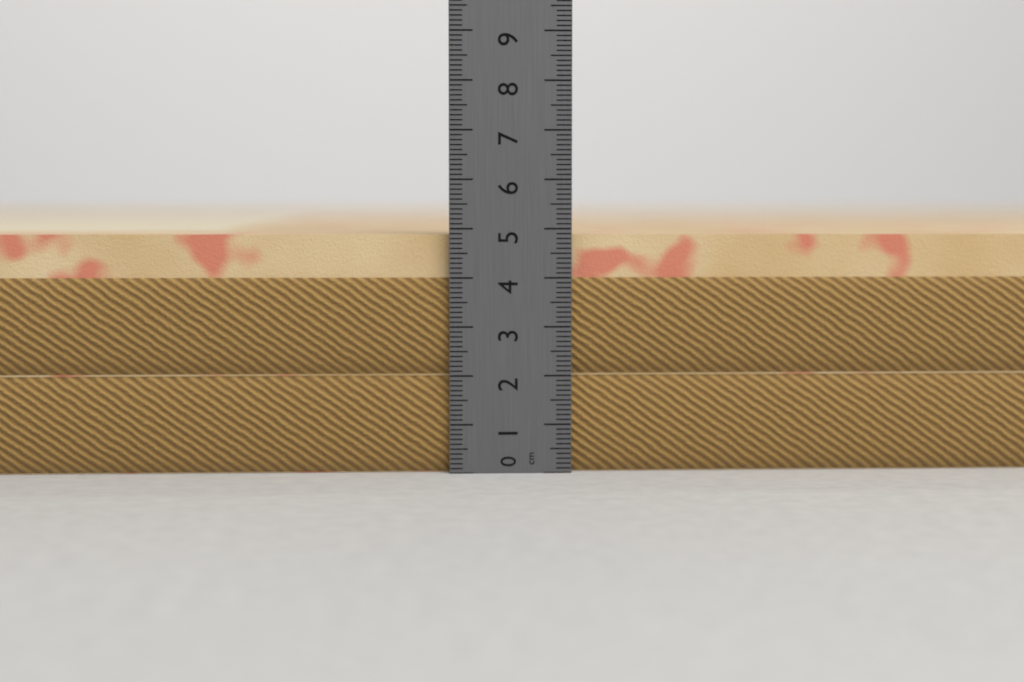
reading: 4.9 cm
